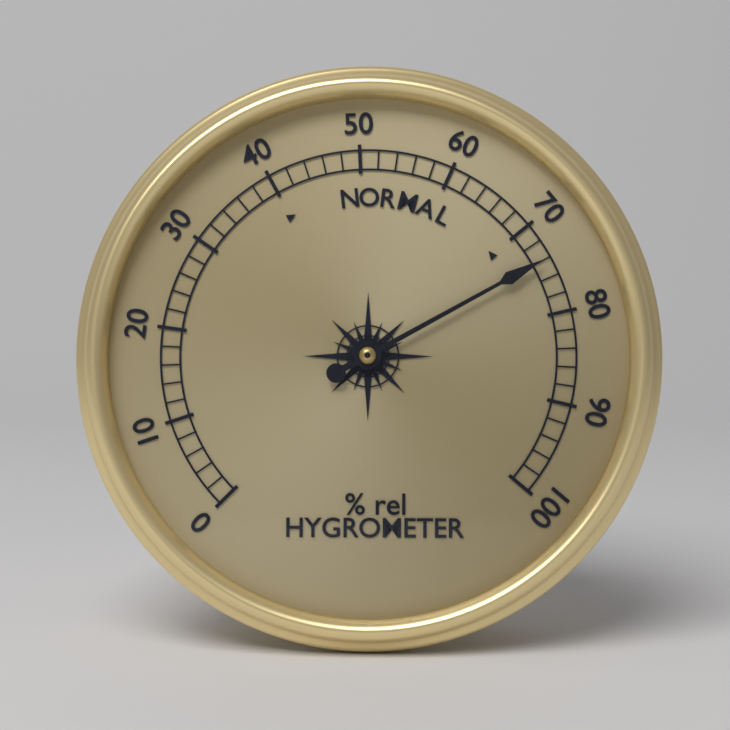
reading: 74 % rel
